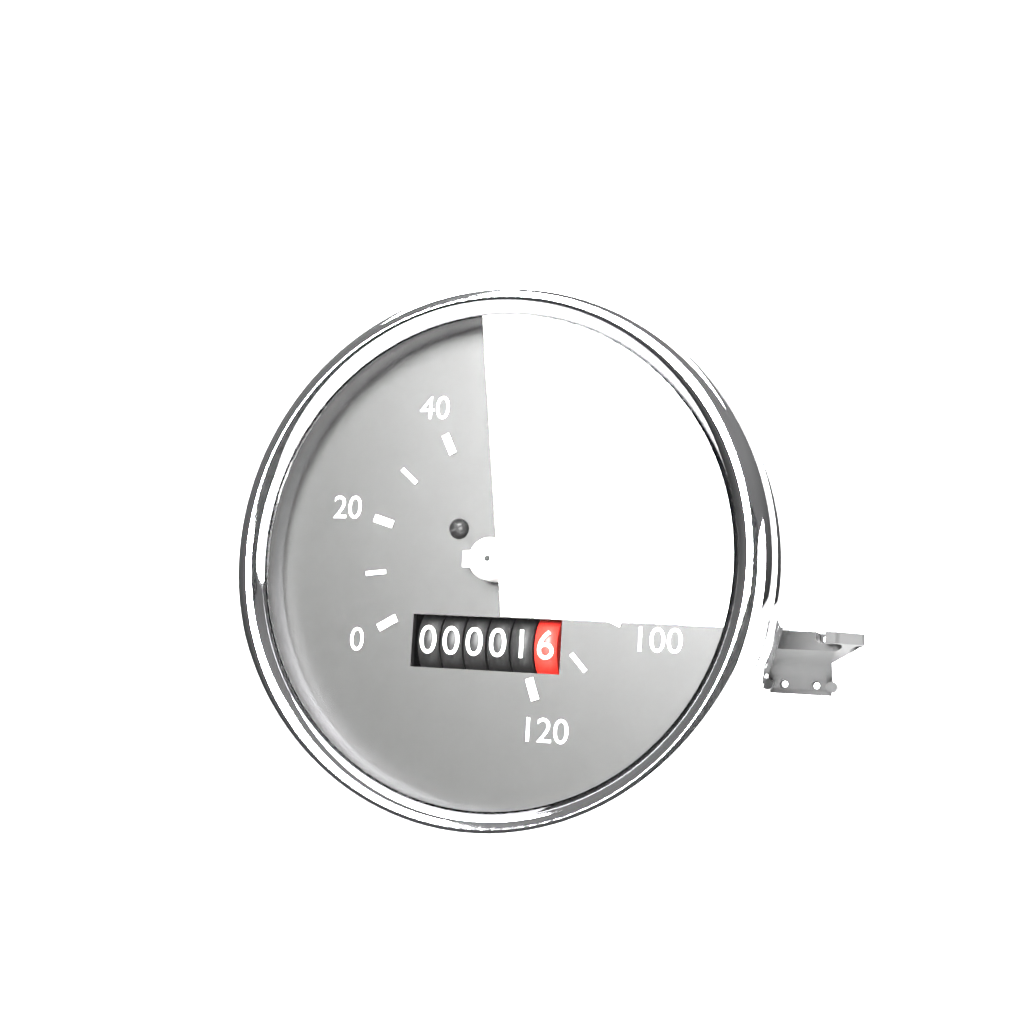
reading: 90 km/h
